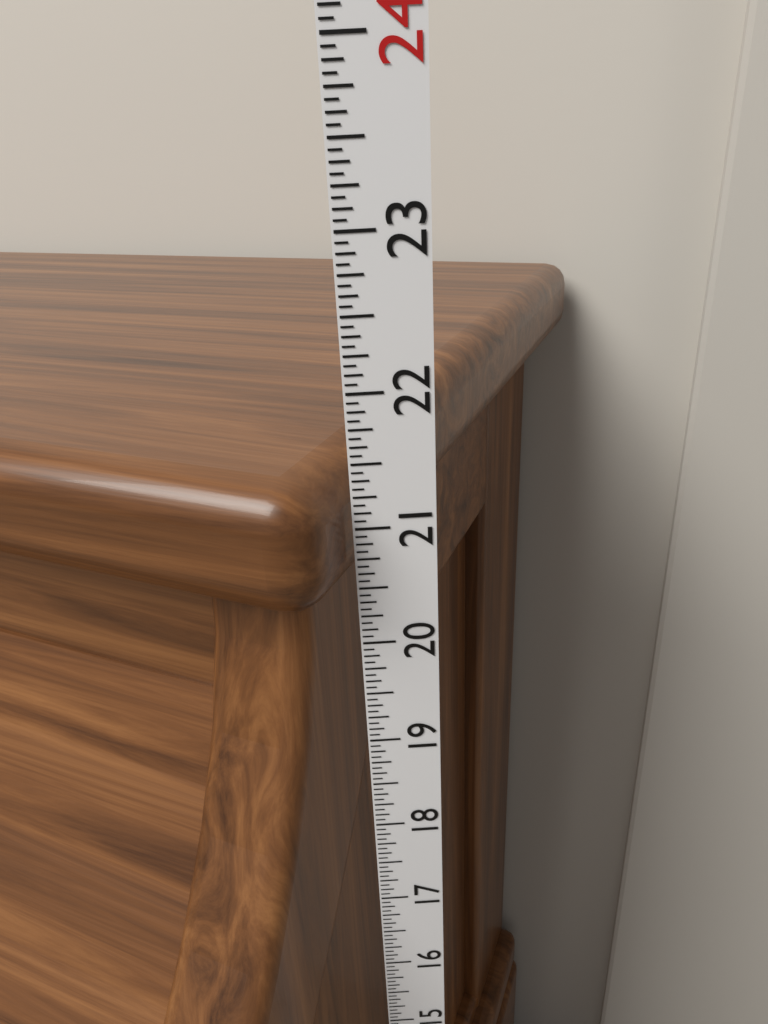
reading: 21.5000 in
